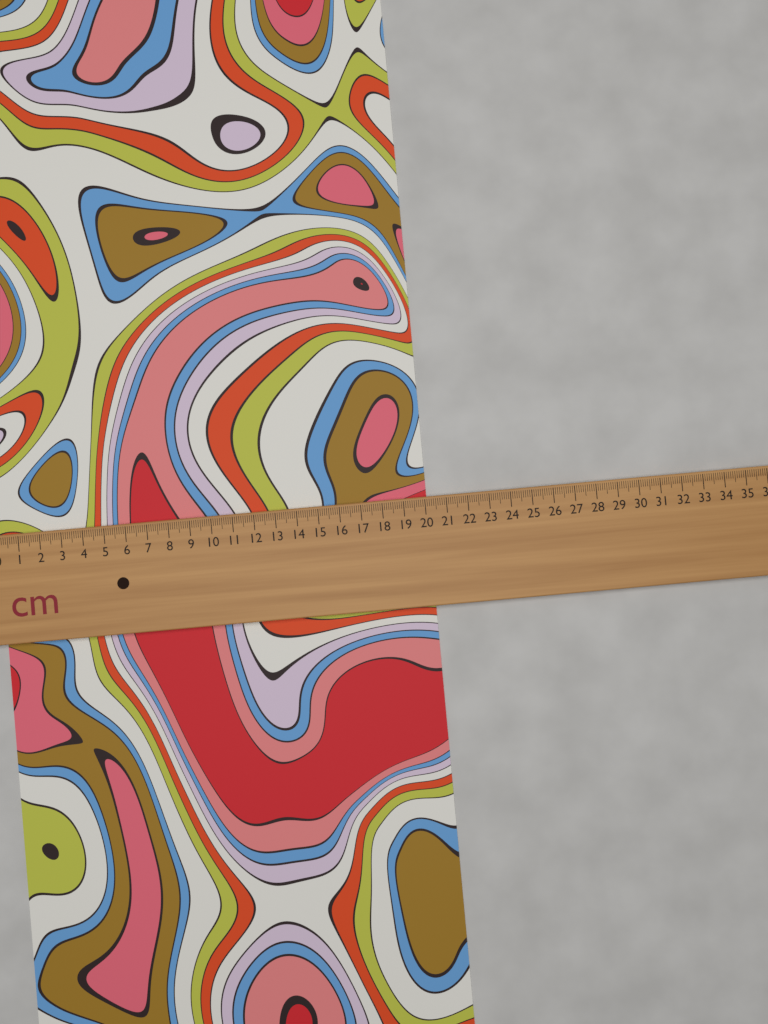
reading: 20.1 cm
